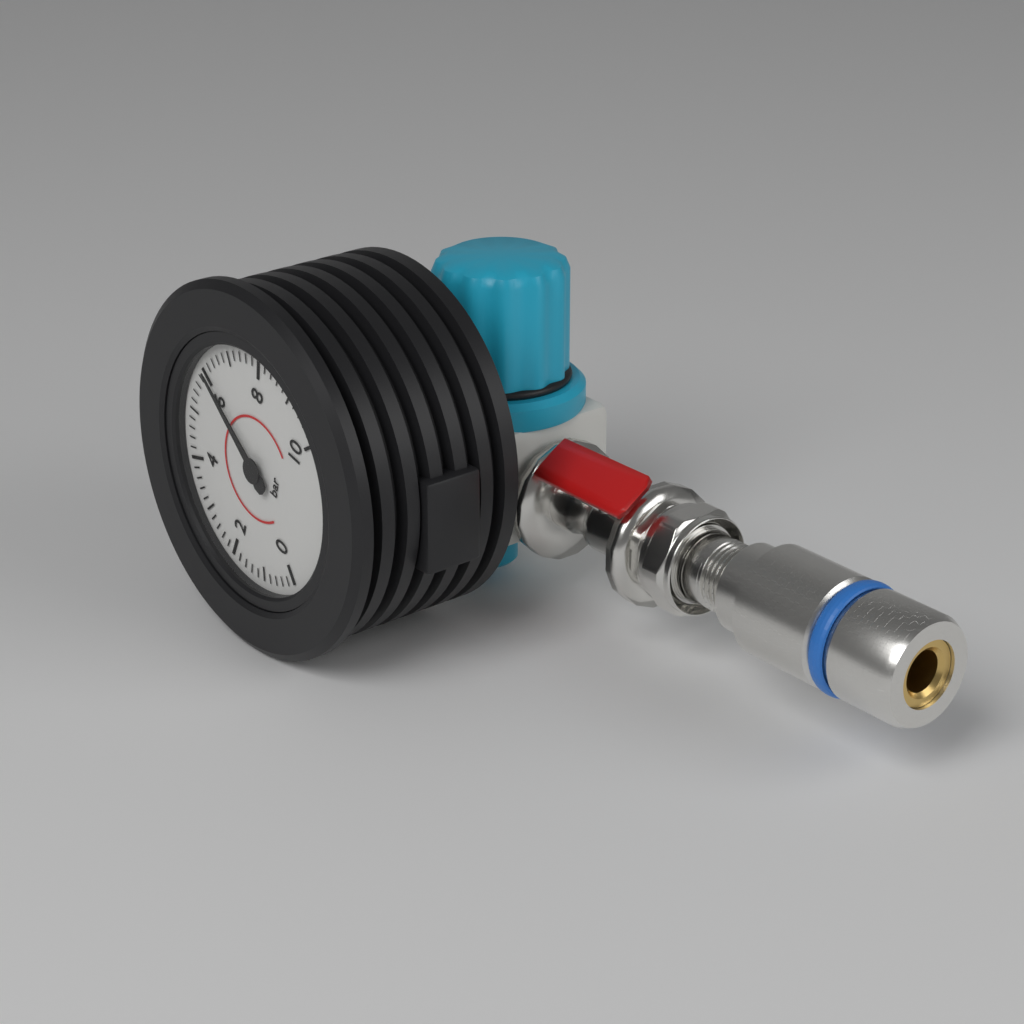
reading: 6.0 bar
